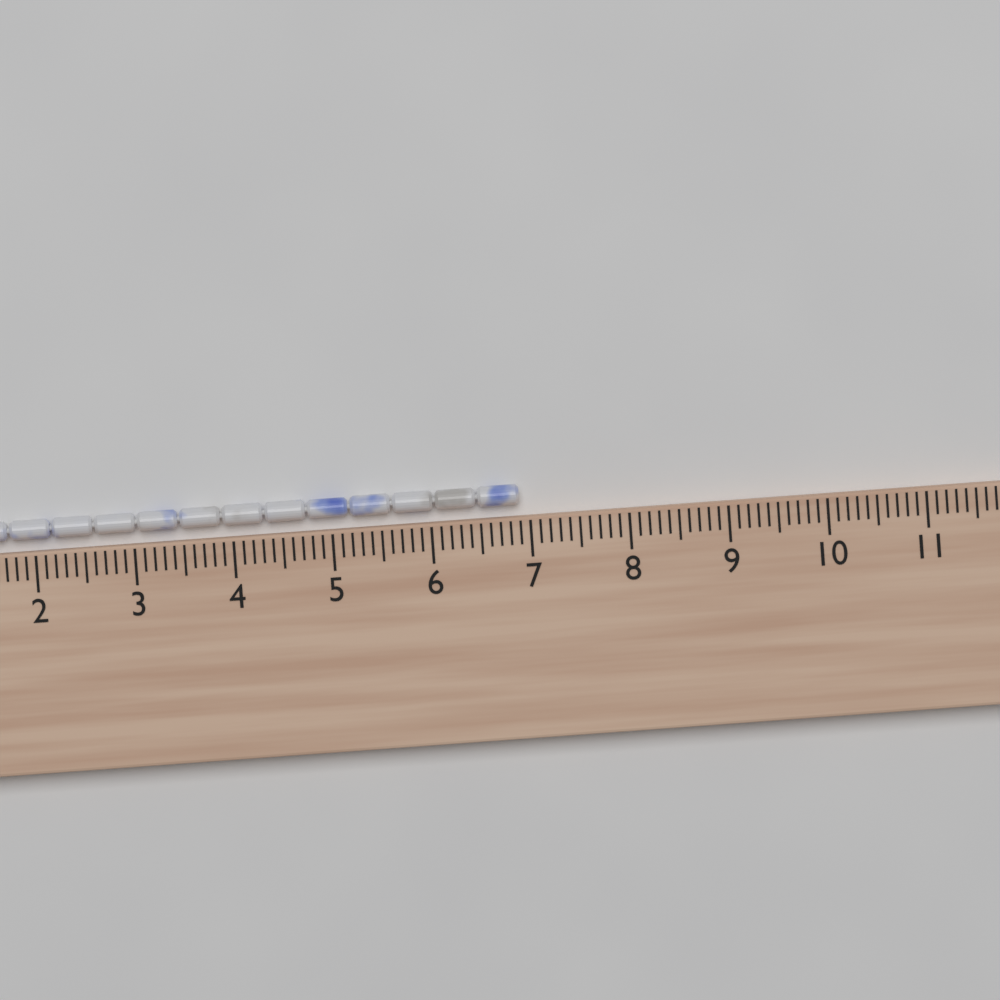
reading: 6.9 cm
